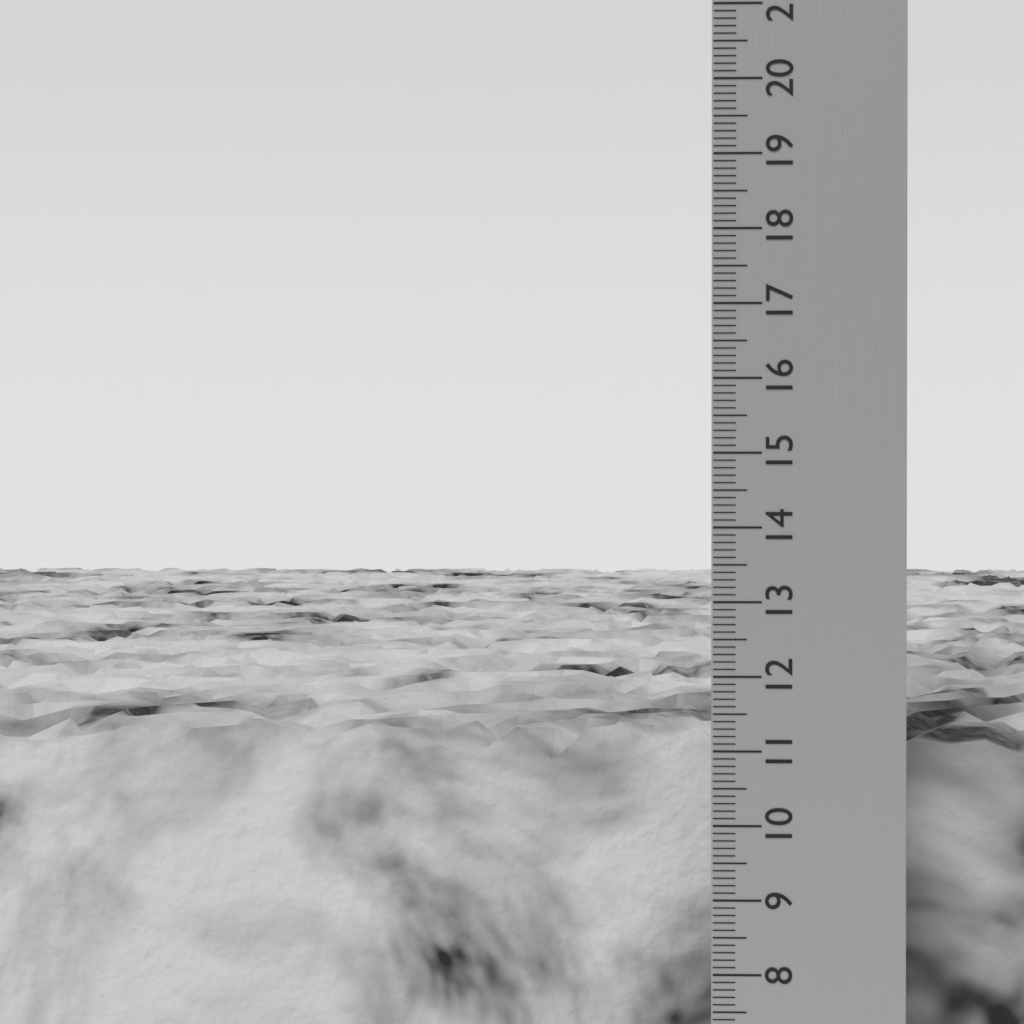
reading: 11.2 cm
